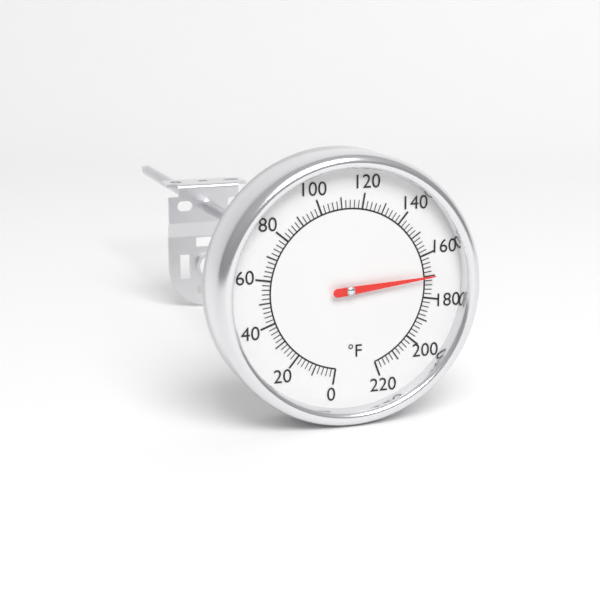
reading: 170 °F
